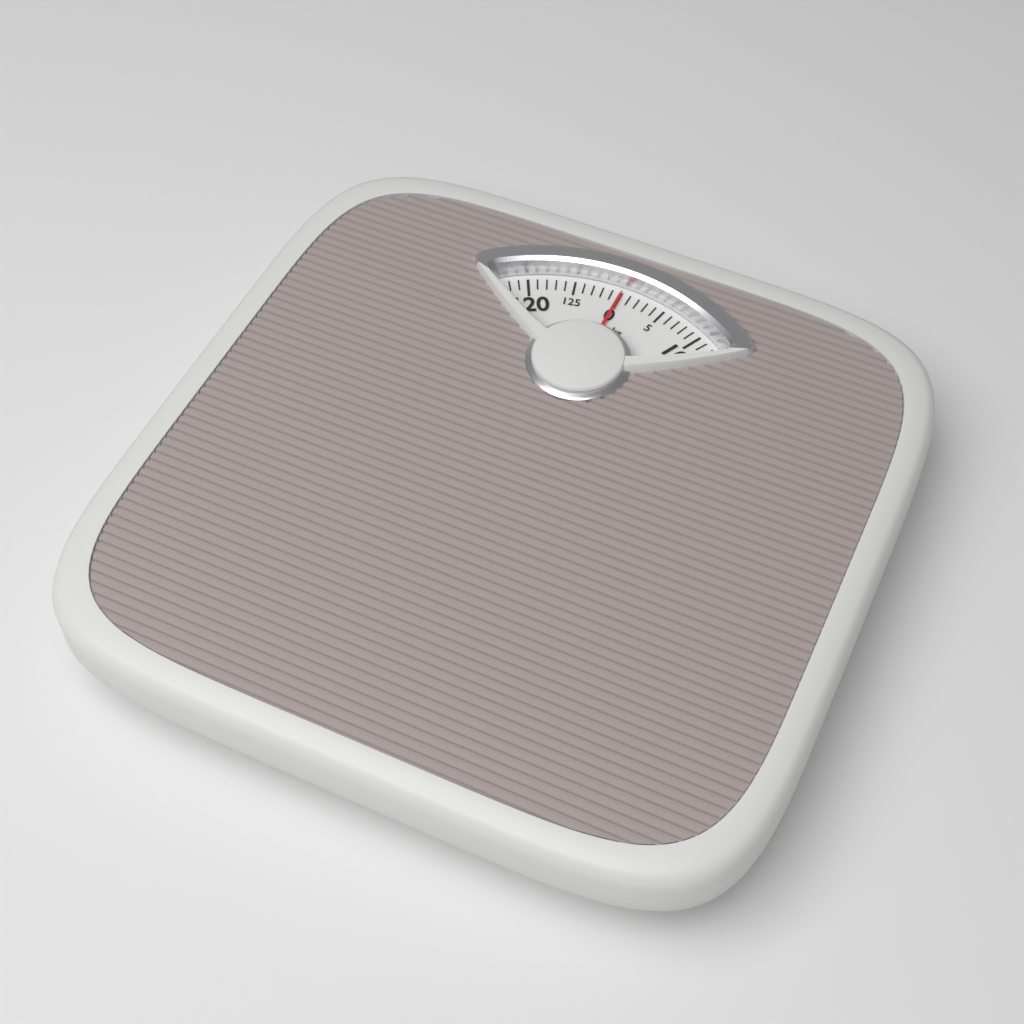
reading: 0 kg
